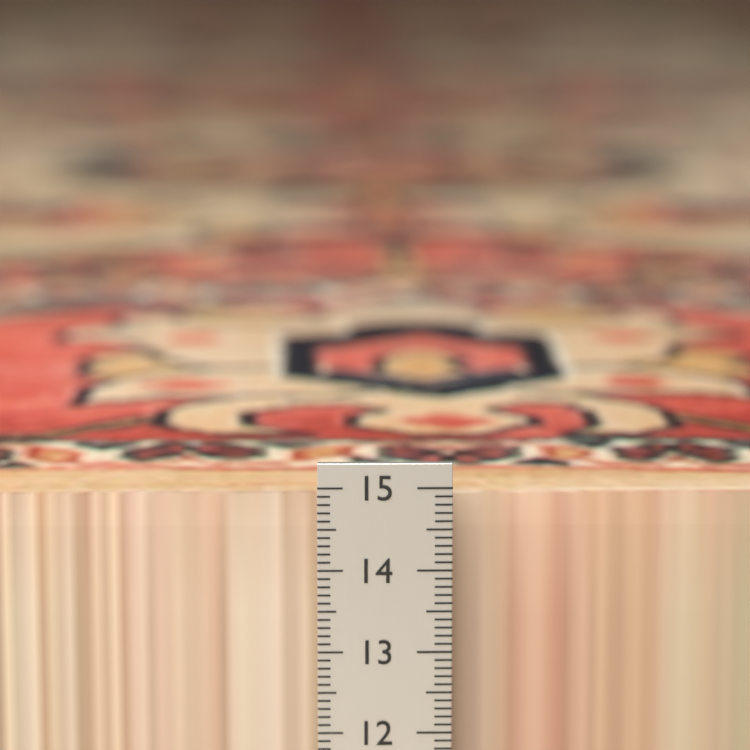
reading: 14.8 cm
